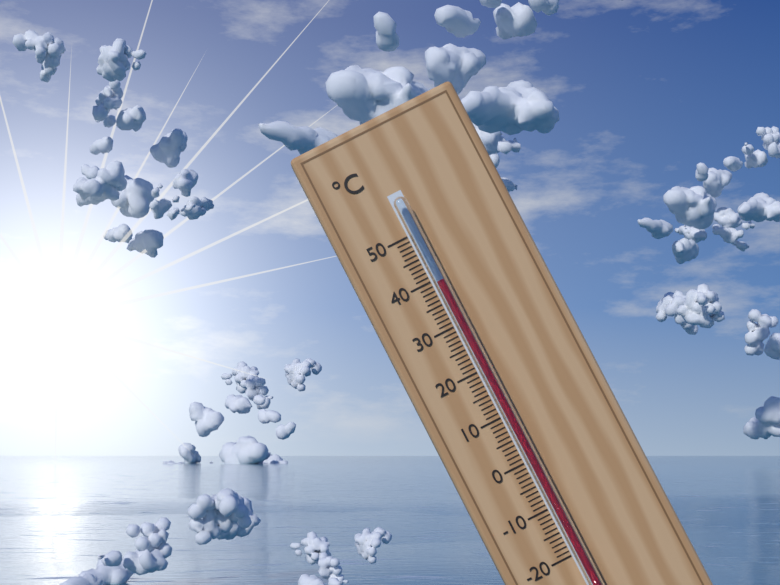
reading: 39 °C
